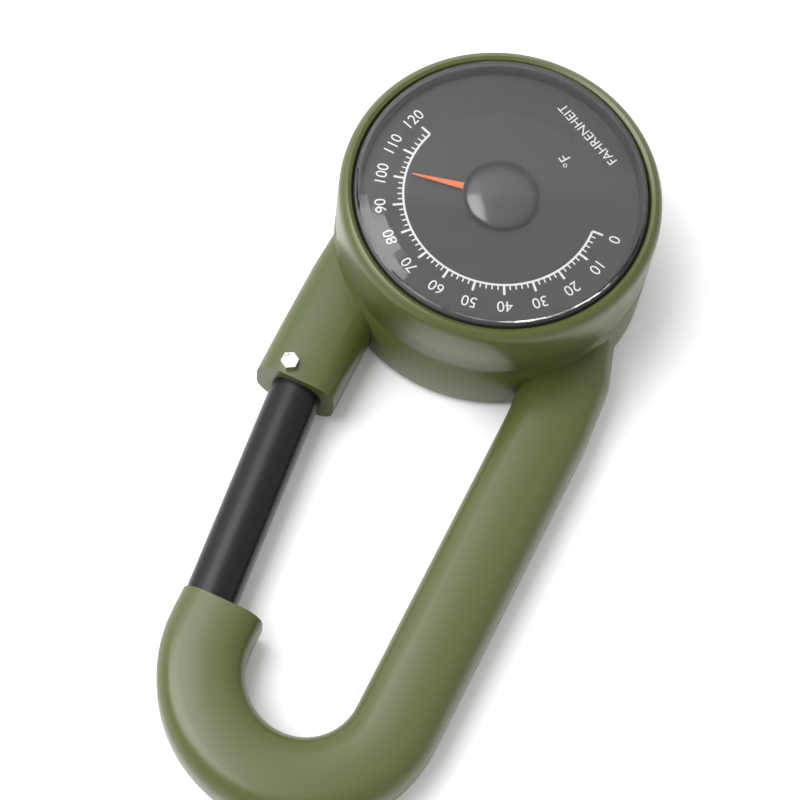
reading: 102 °F
